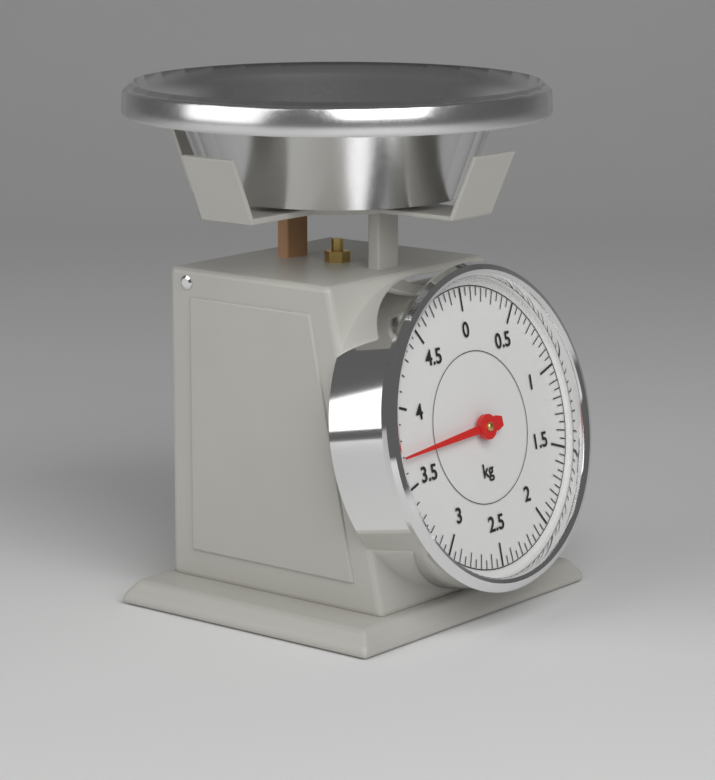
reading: 3.70 kg
